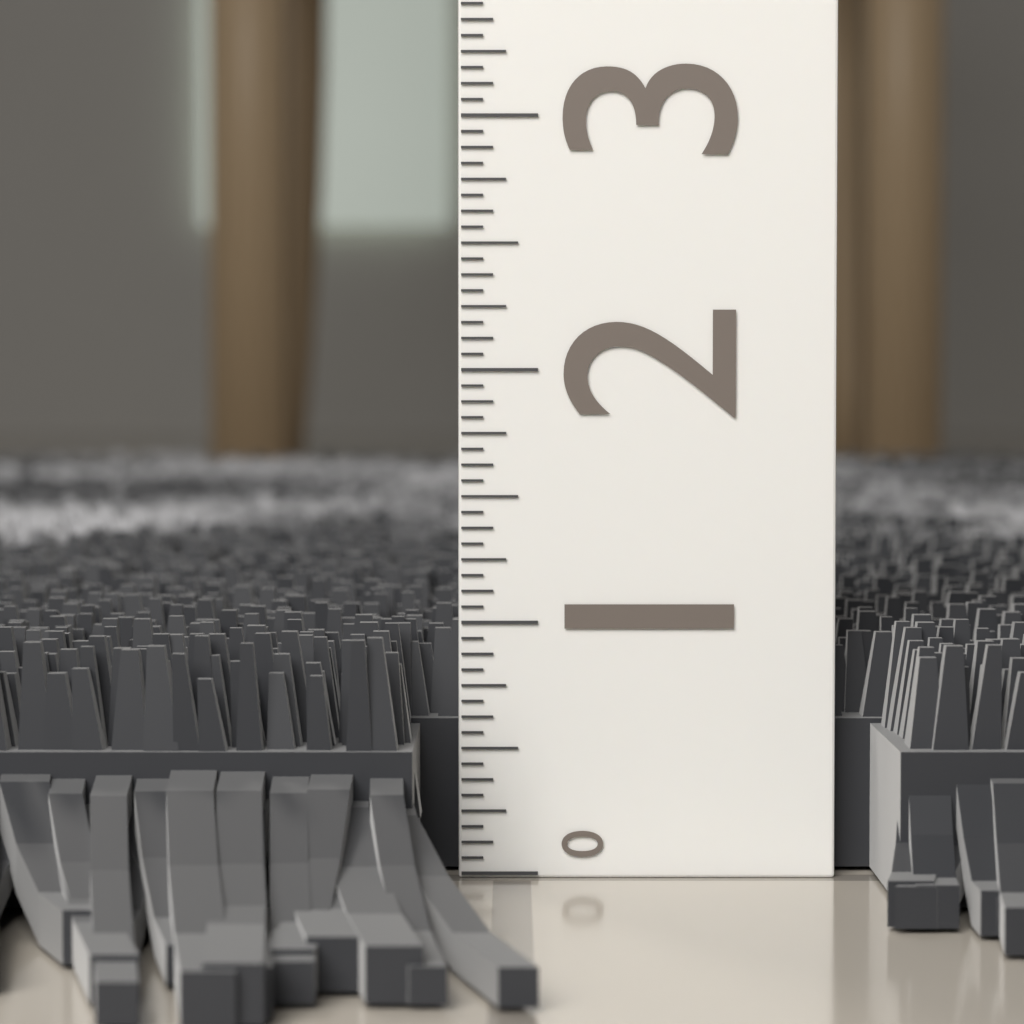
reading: 1.0000 (no unit)
